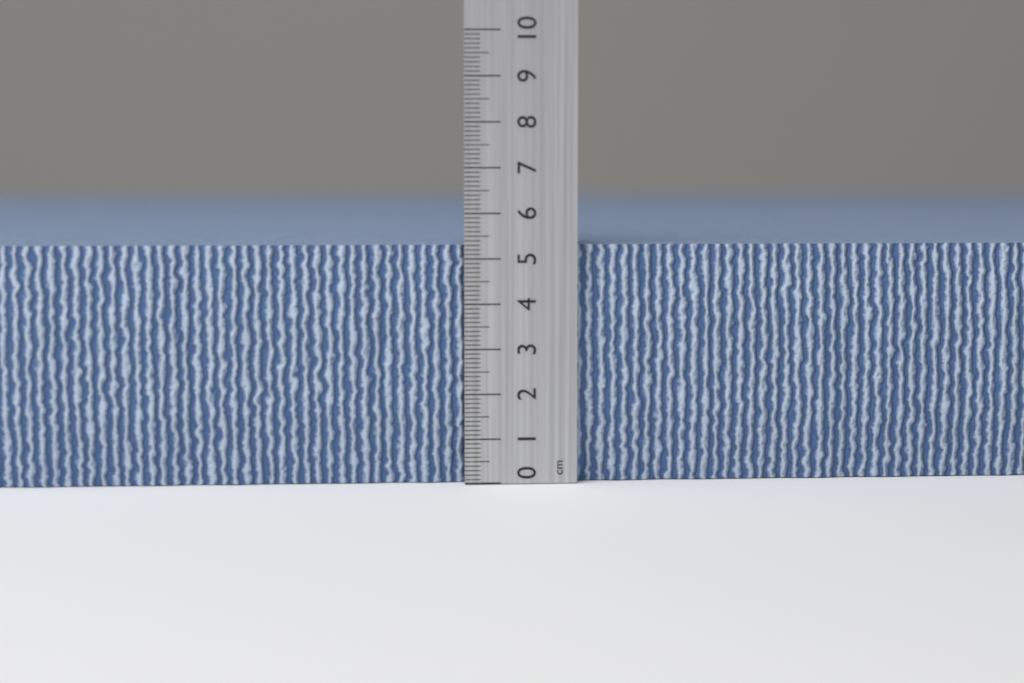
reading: 5.3 cm
